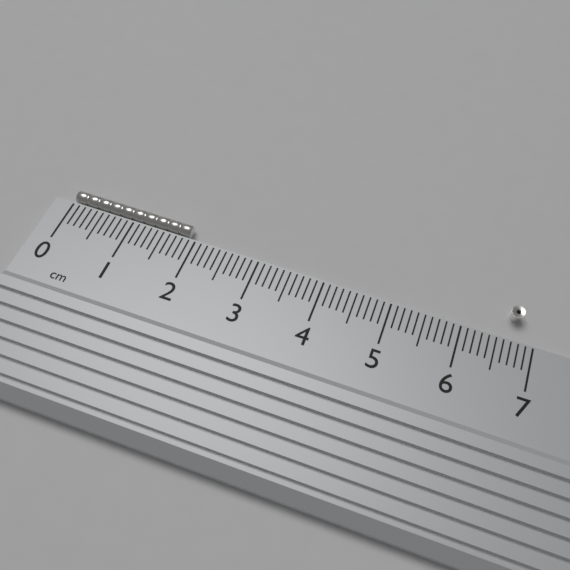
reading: 1.9 cm
